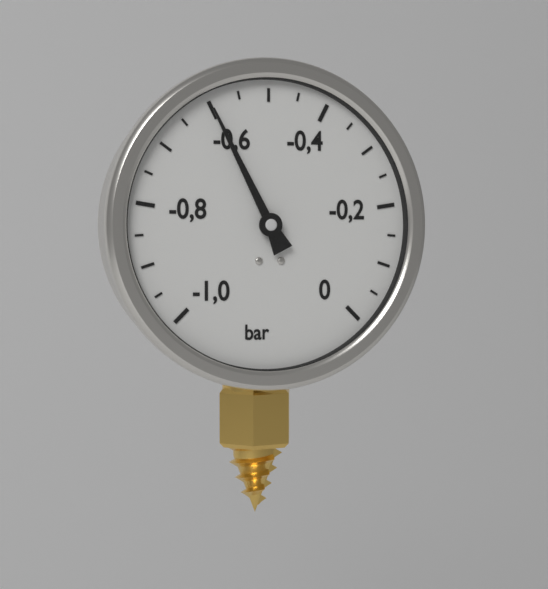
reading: -0.60 bar
